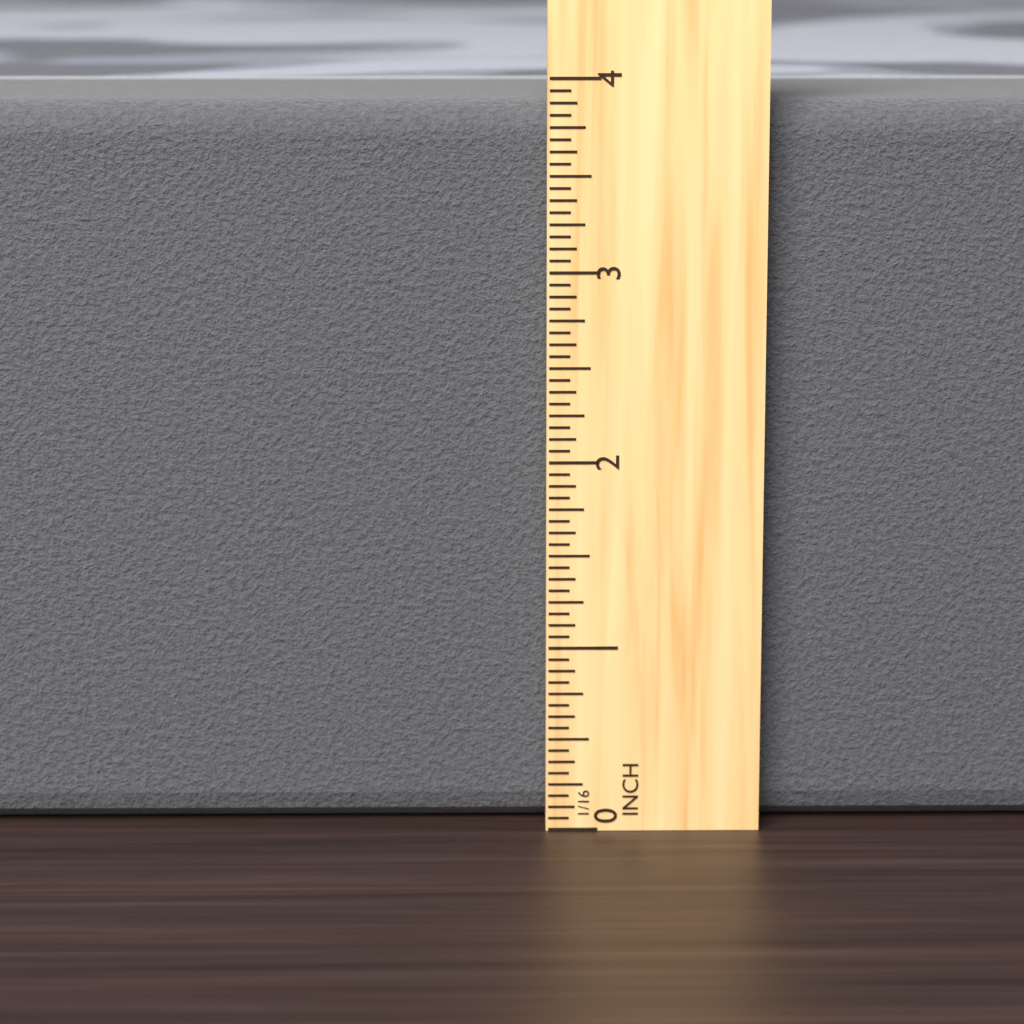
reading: 3.8750 in
